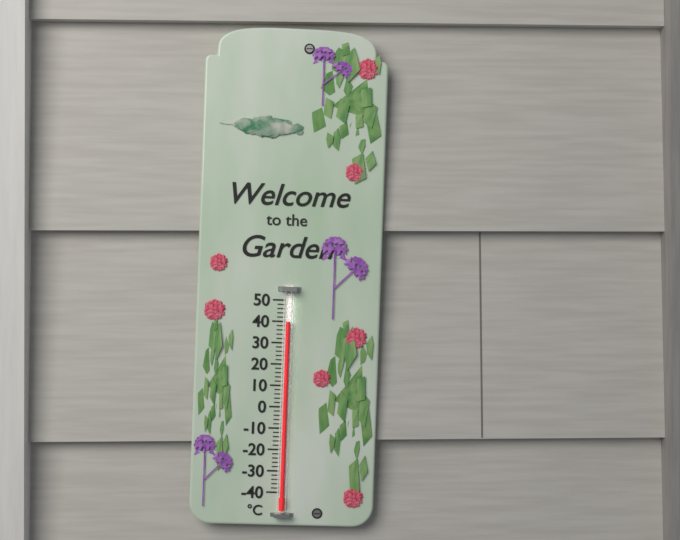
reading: 40 °C
